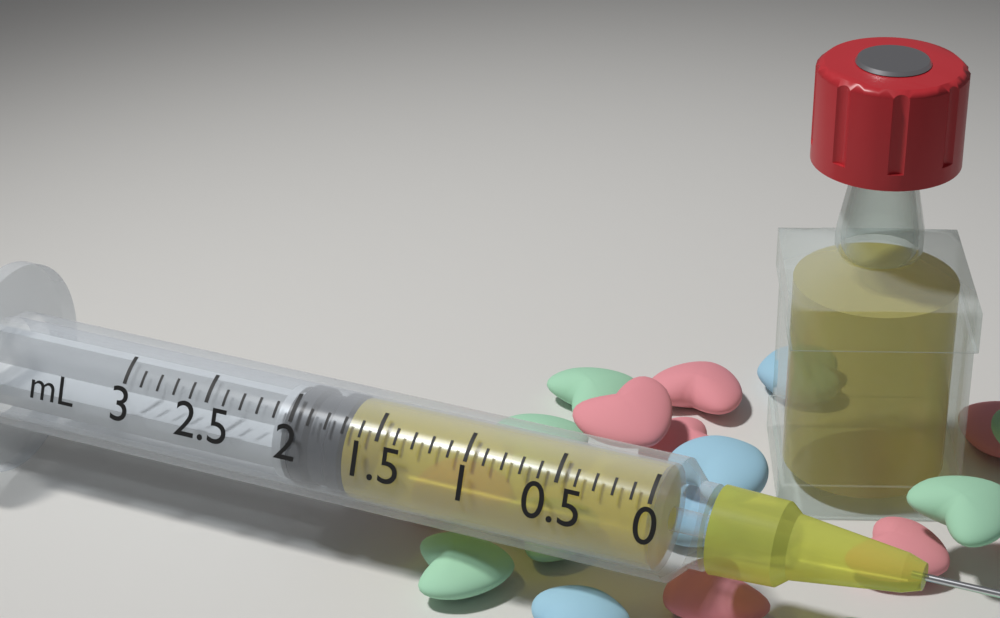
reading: 1.7 mL
